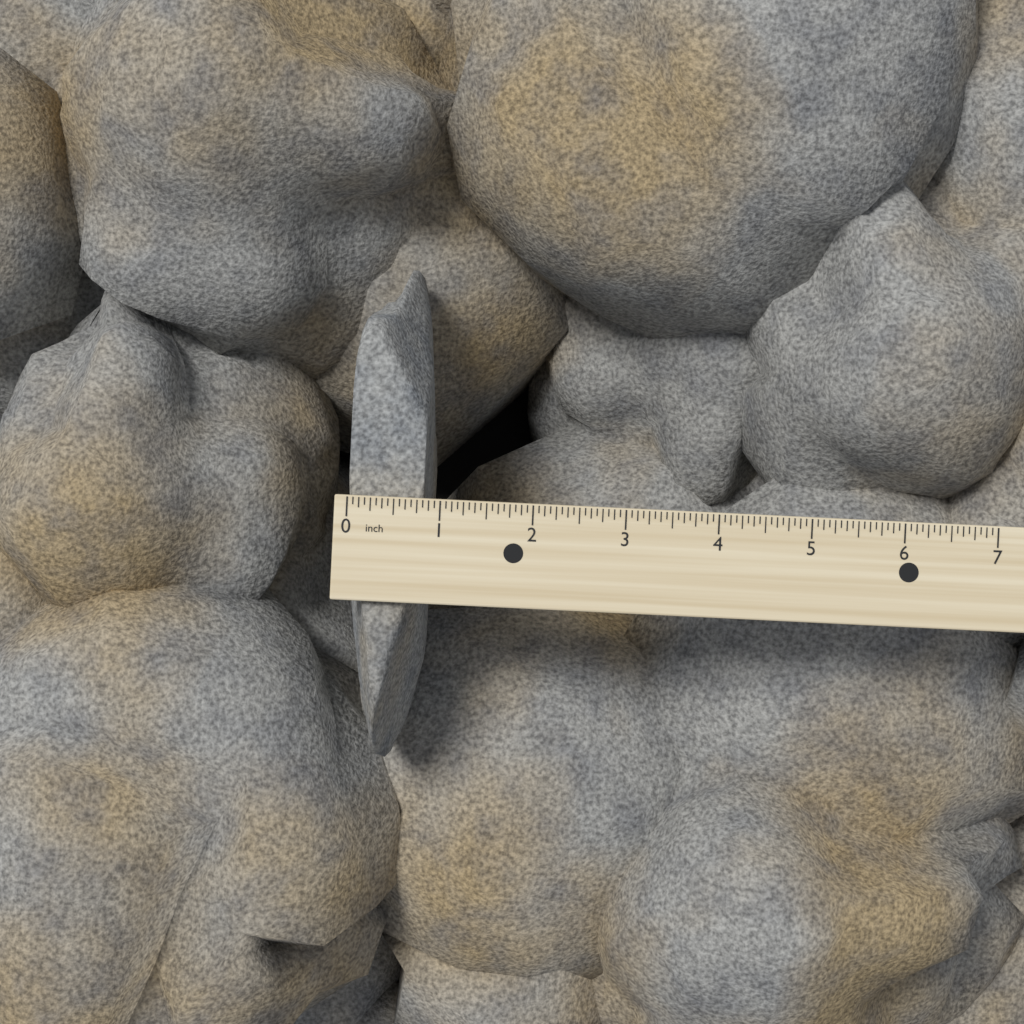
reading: 0.8125 inch
